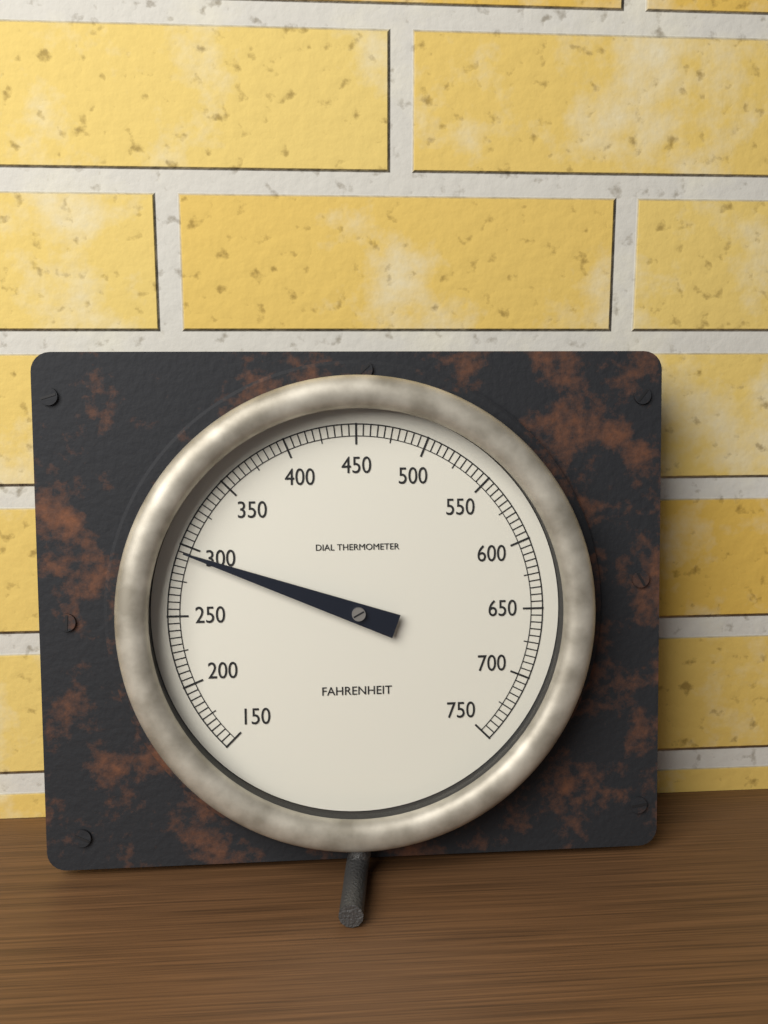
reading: 295 °F
